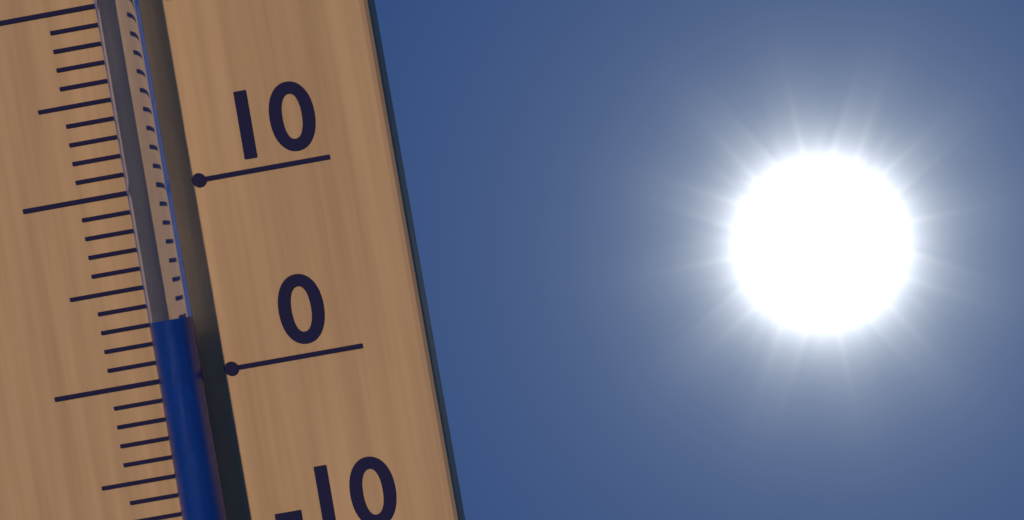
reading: 3 °C
